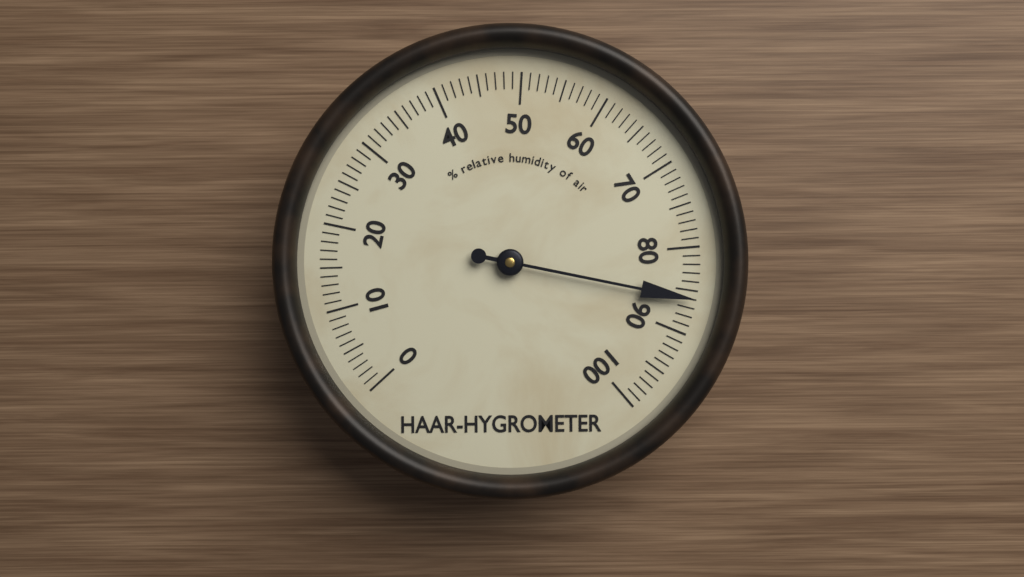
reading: 86 %
